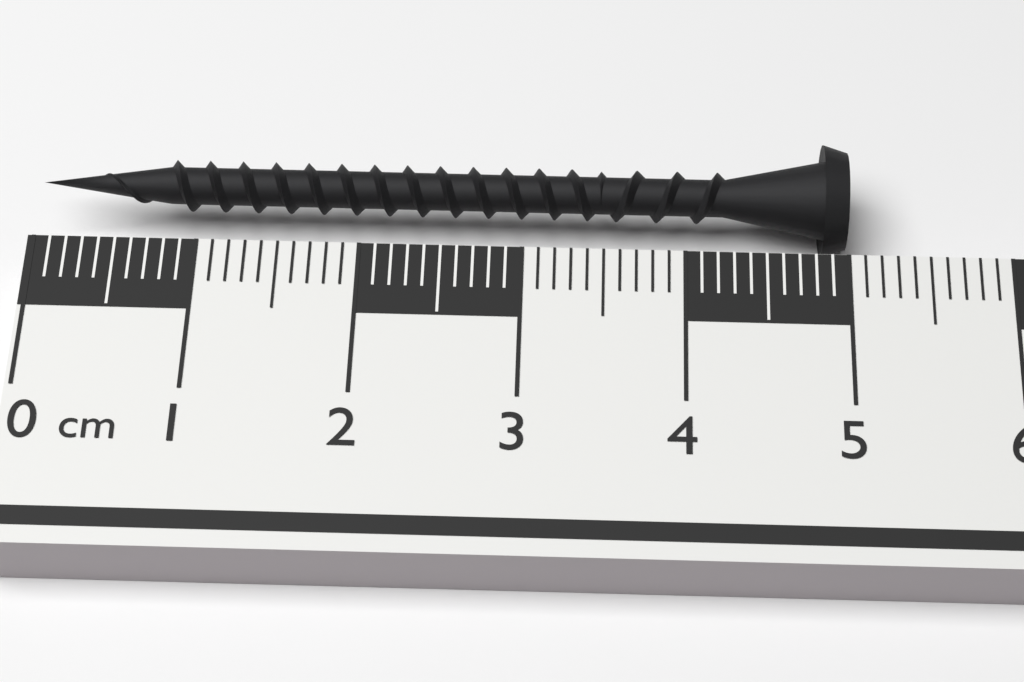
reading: 5.0 cm
